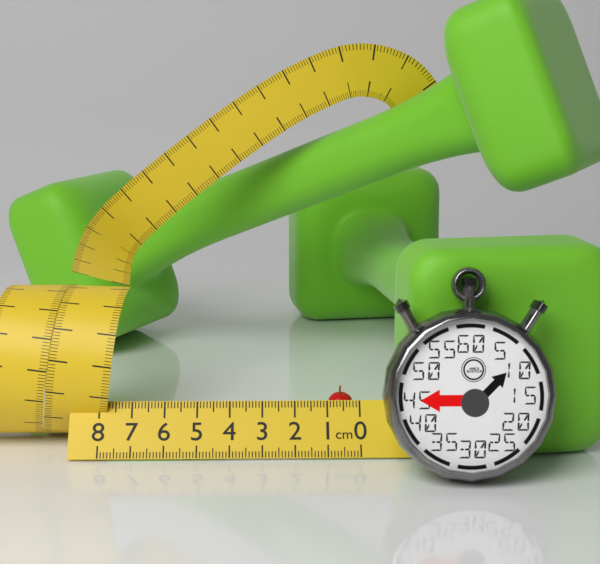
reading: 0.8 cm
